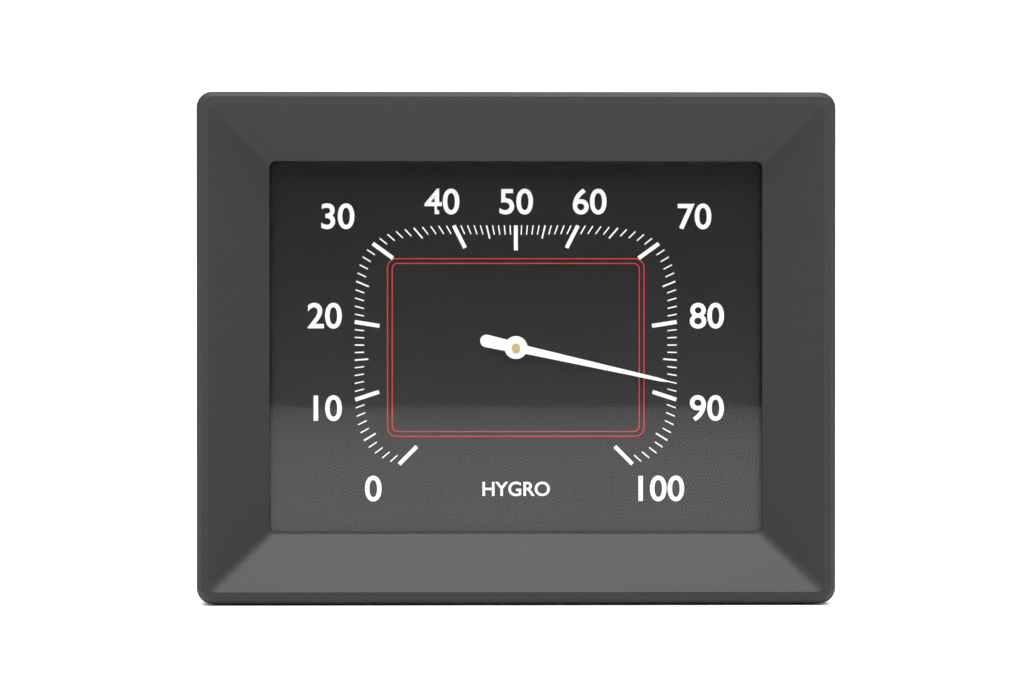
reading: 88 %
